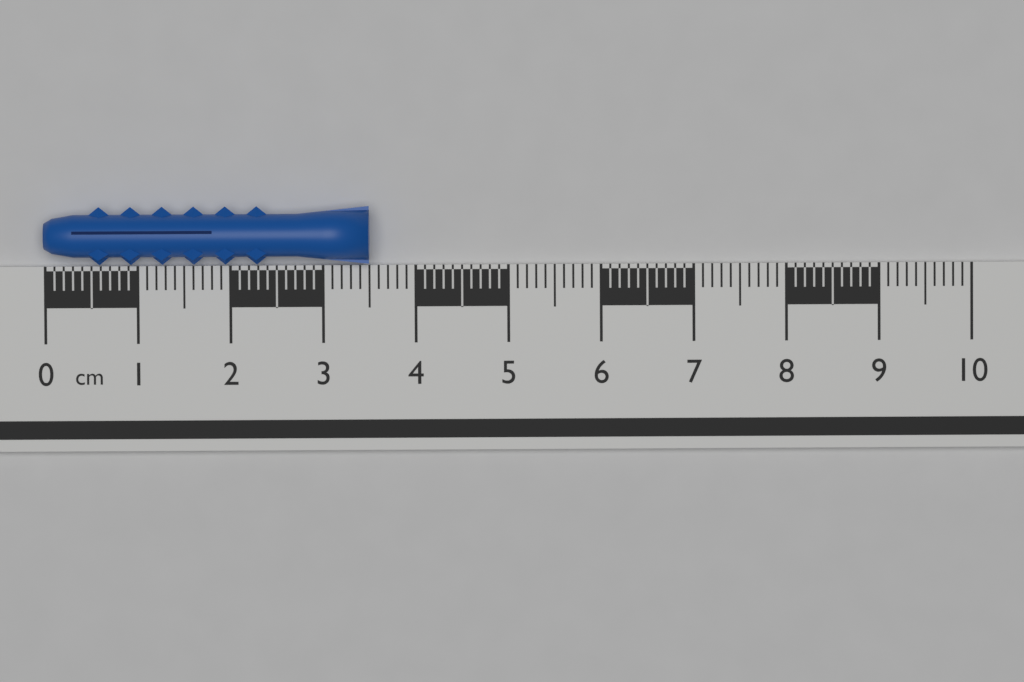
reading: 3.5 cm
